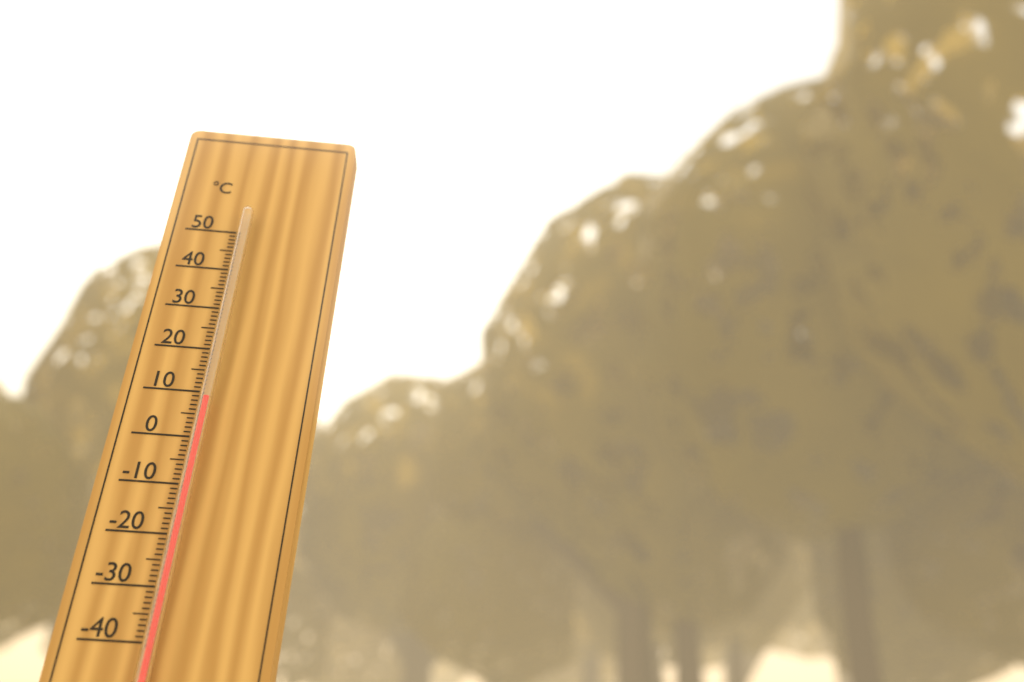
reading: 8 °C
